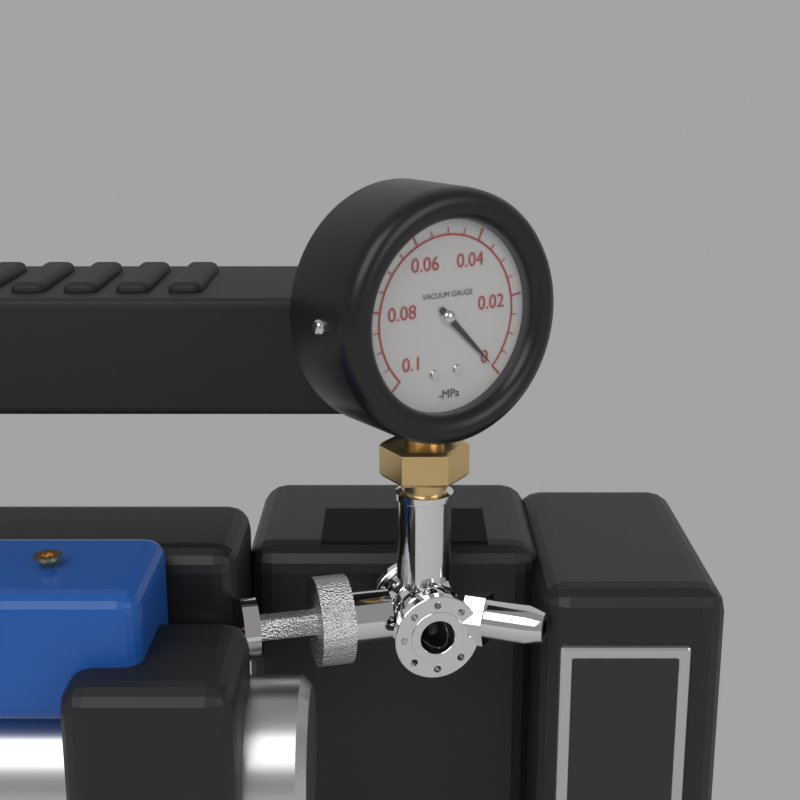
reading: 0.000 MPa
